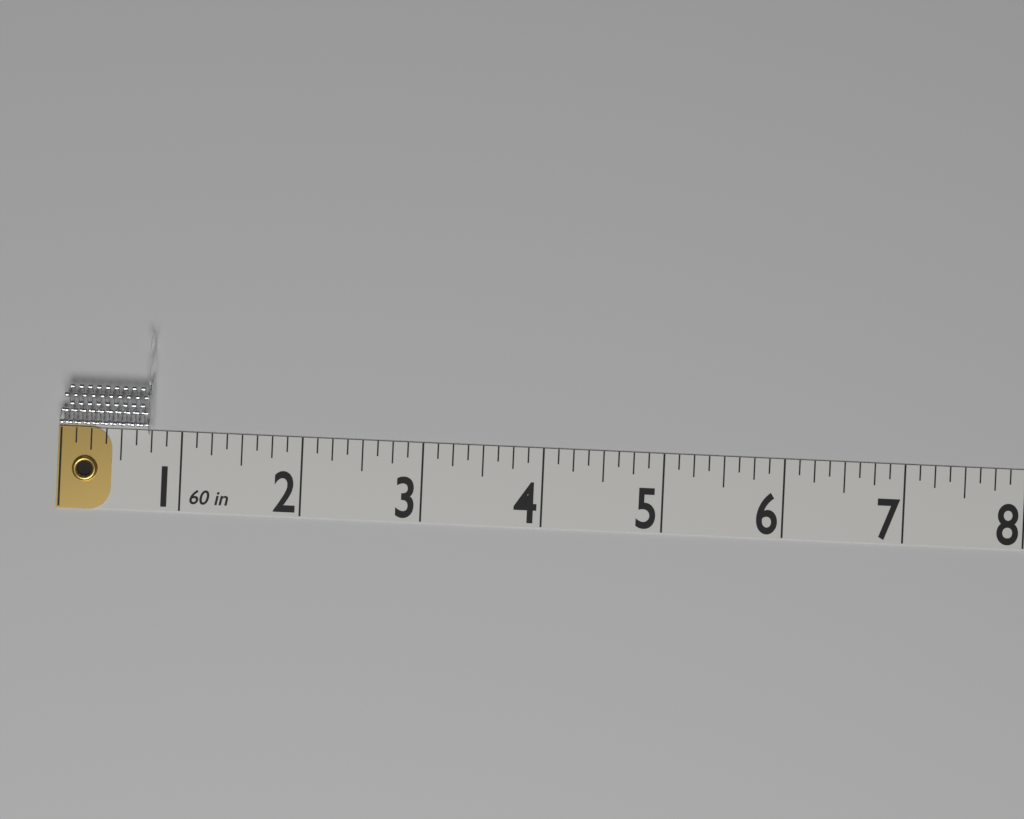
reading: 0.750 in
